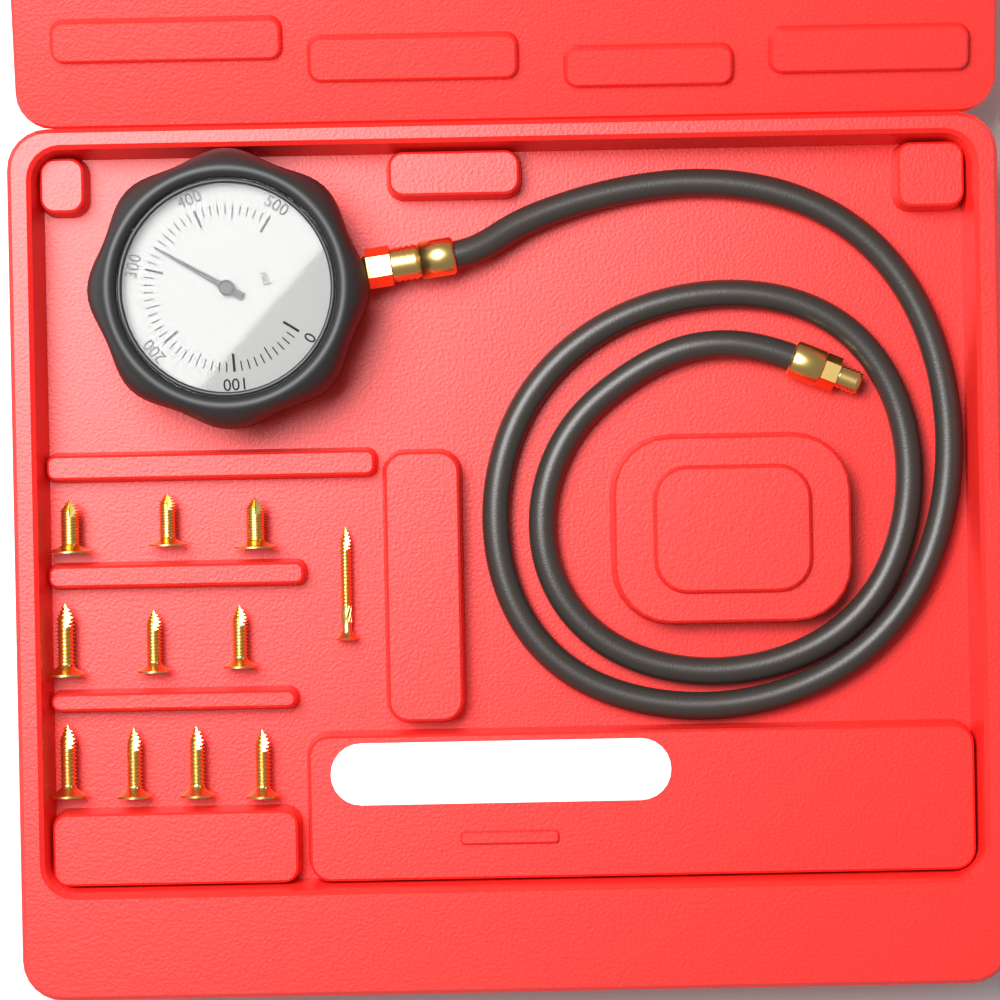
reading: 330 psi
